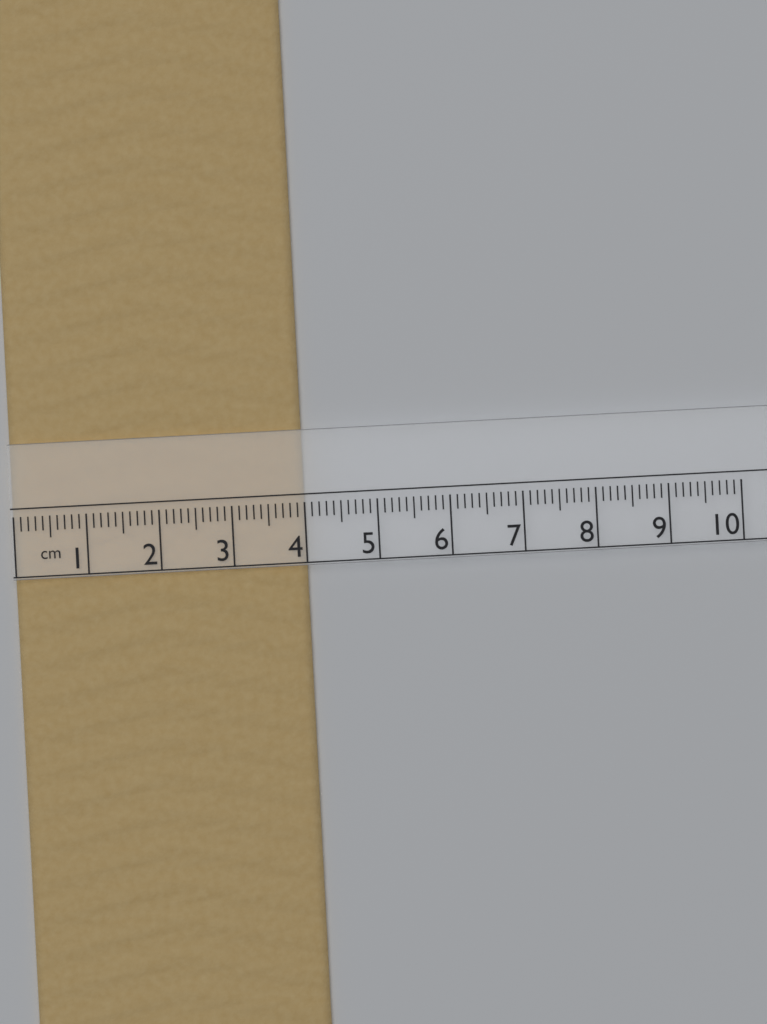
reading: 4.0 cm
